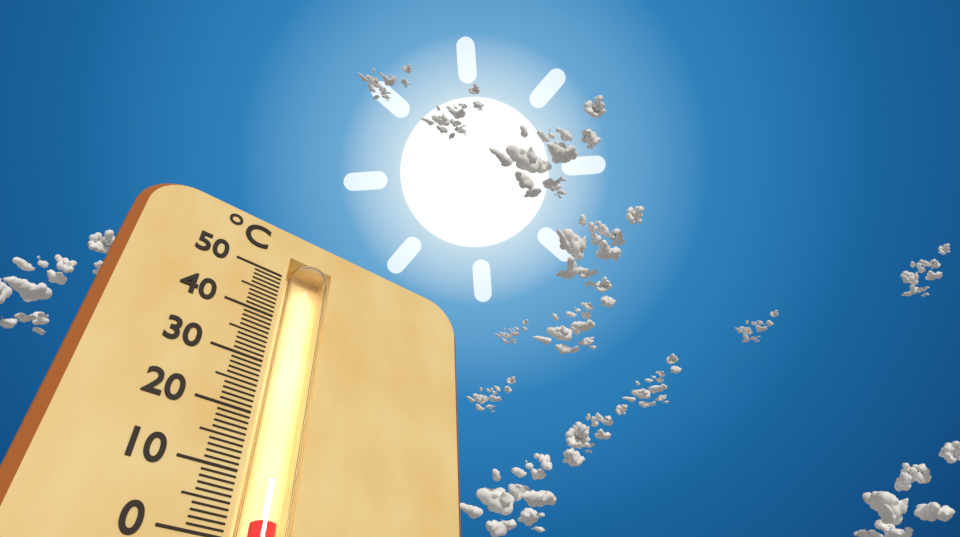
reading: 3 °C
